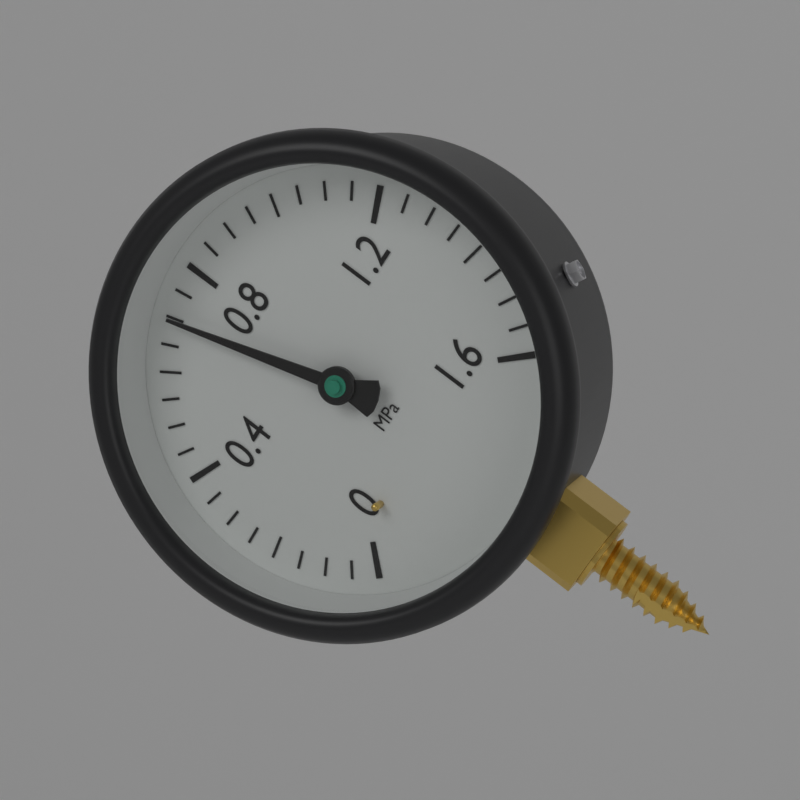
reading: 0.70 MPa
